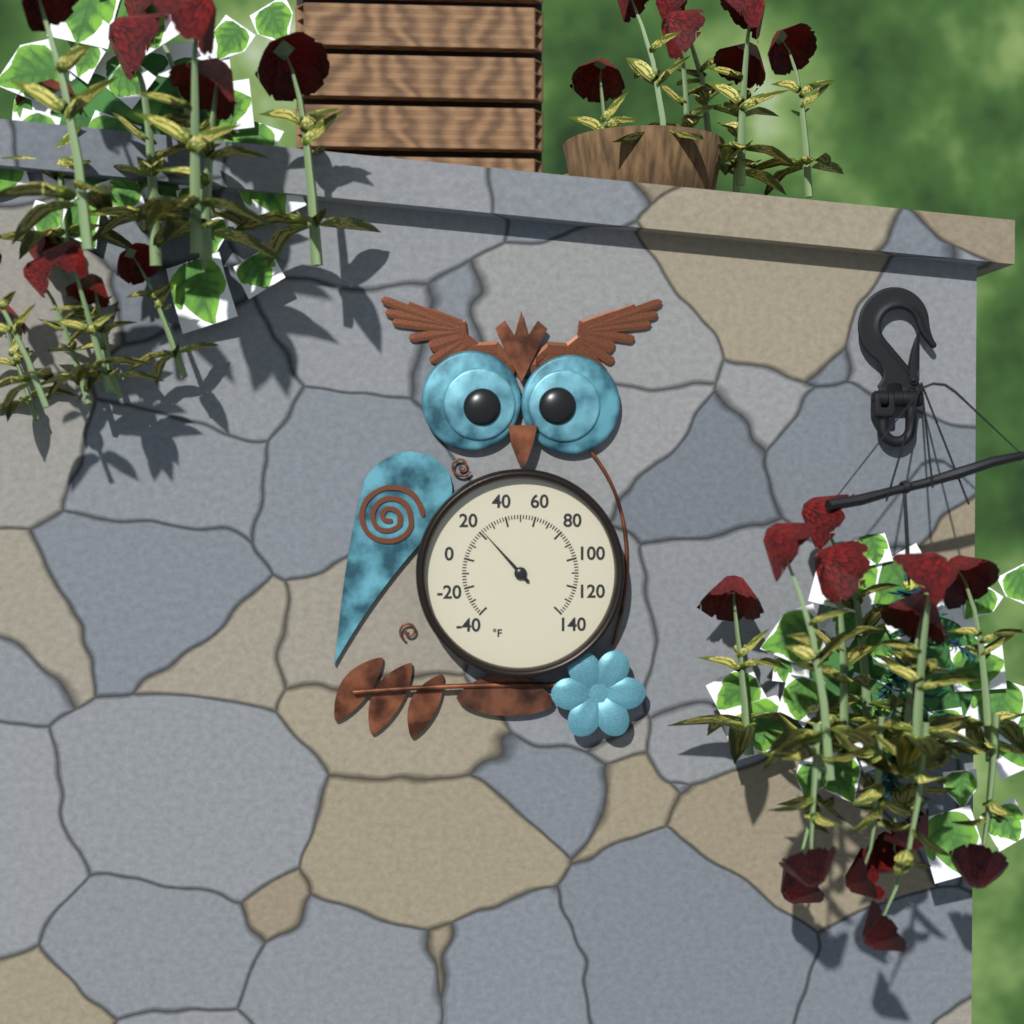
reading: 22 °F
